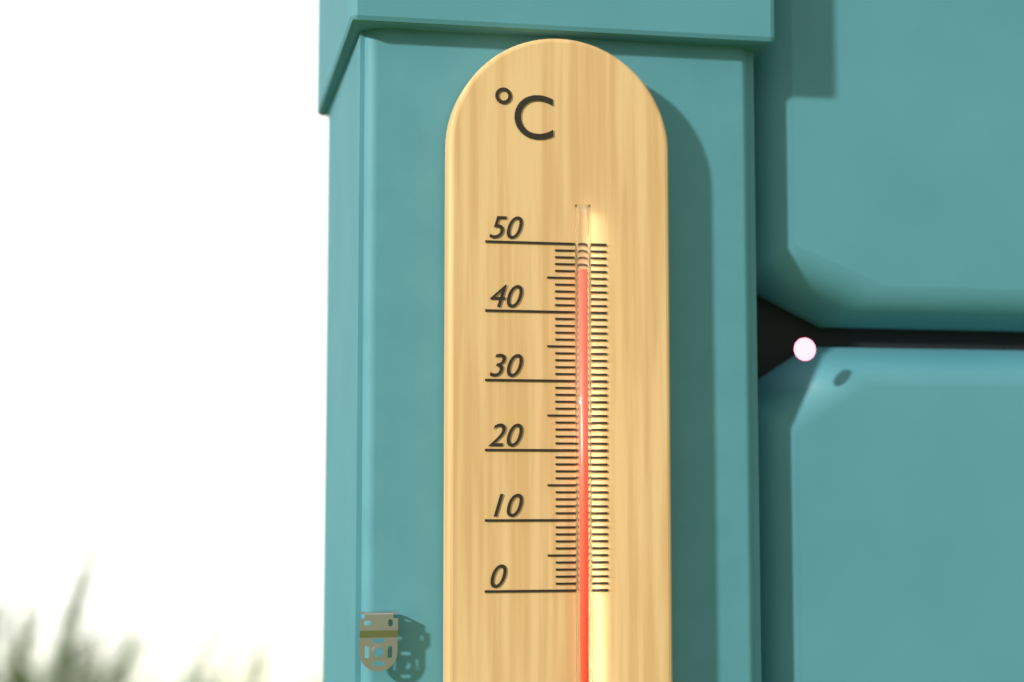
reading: 46 °C
